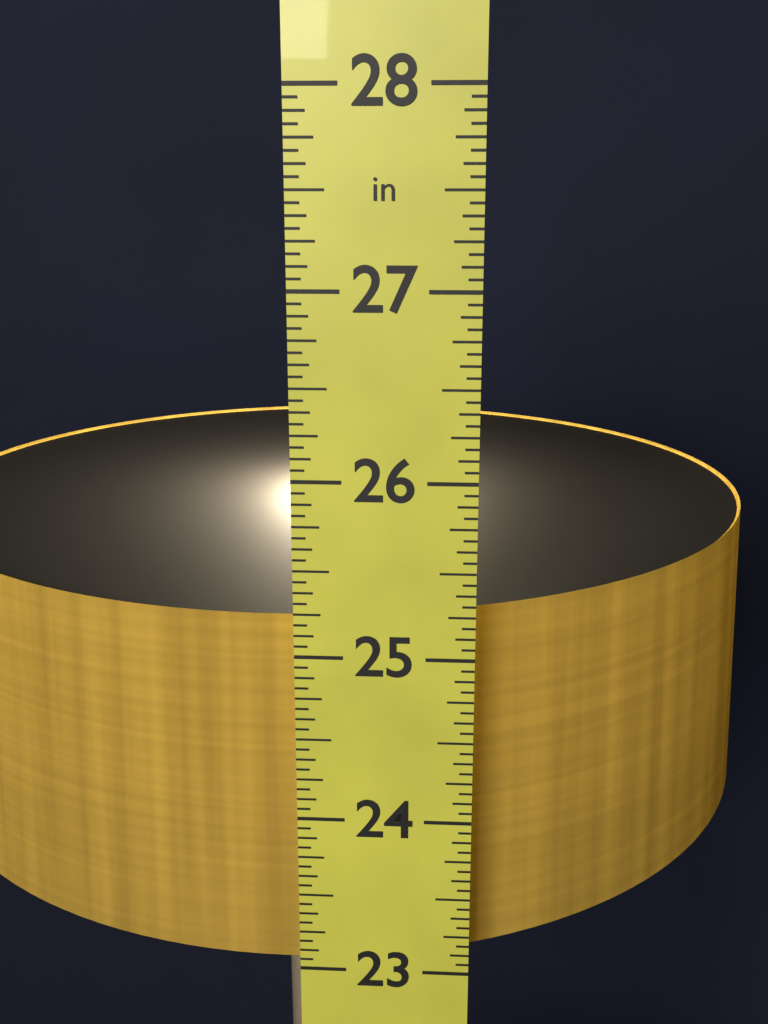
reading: 25.1875 in
